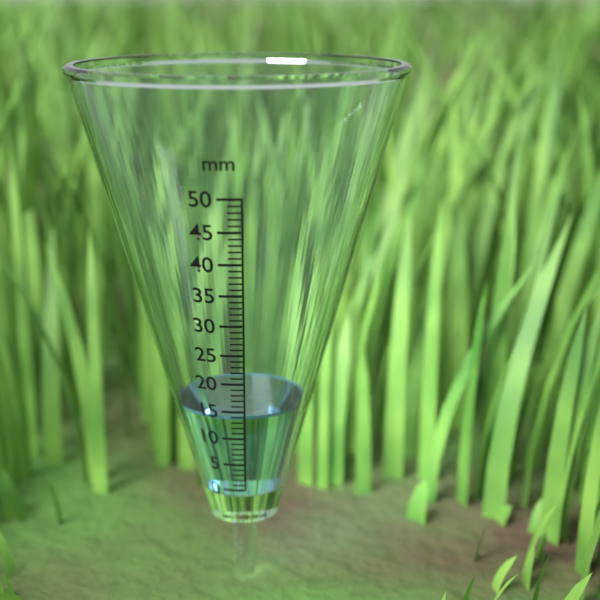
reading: 14 mm
